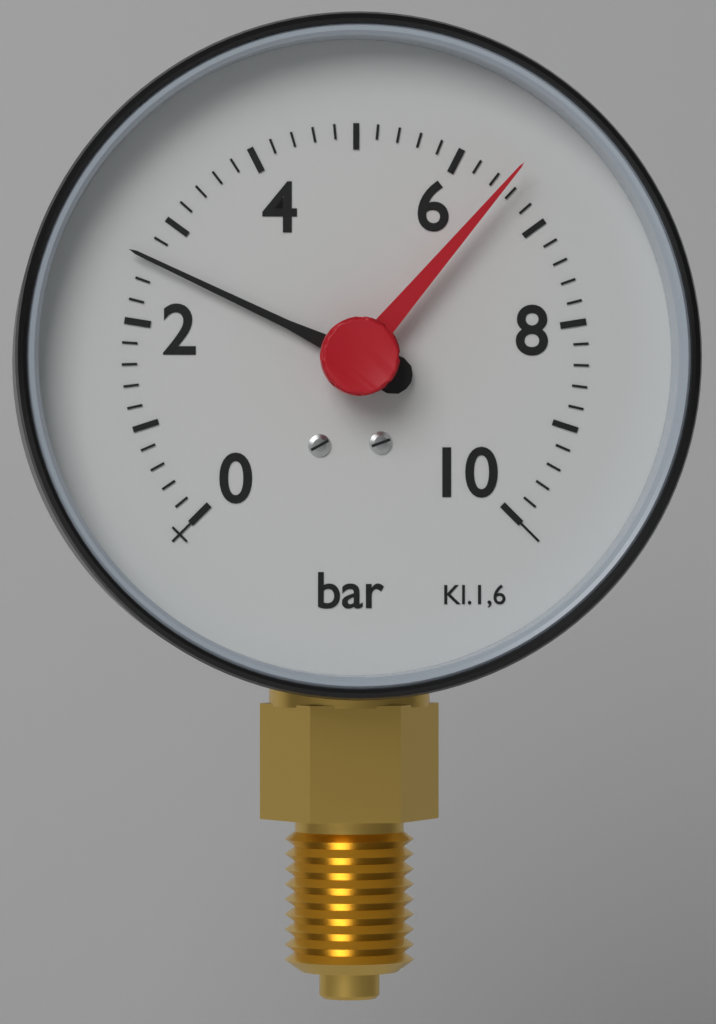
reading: 2.6 bar
